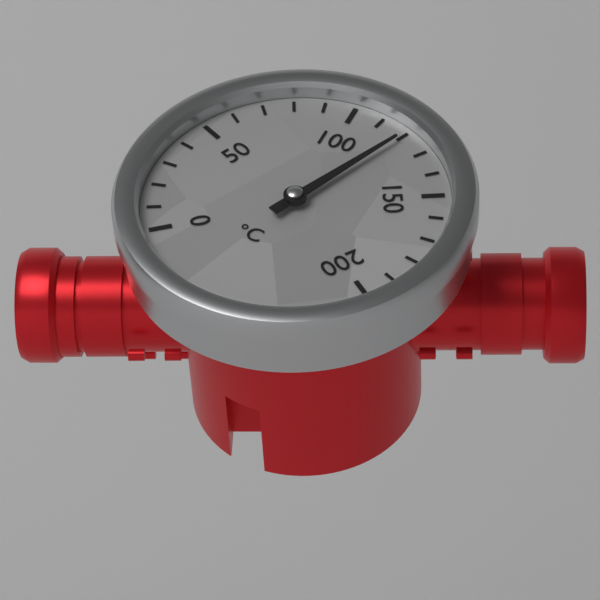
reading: 120 °C
